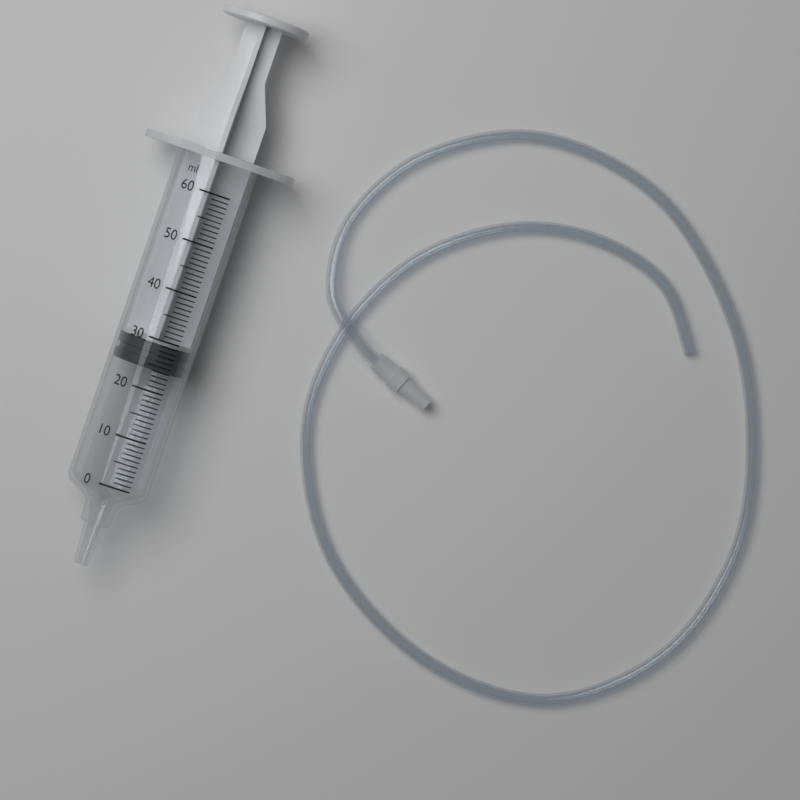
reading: 24 ml
